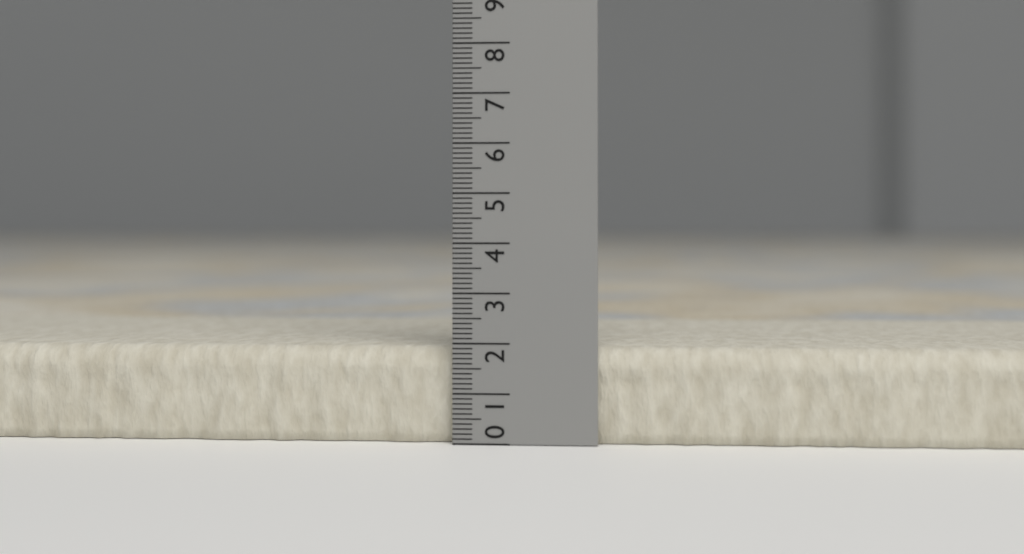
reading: 1.9 (no unit)
